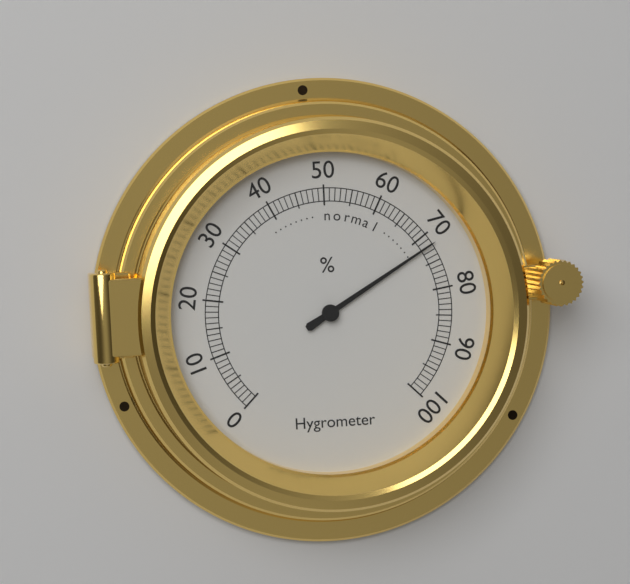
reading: 72 %
